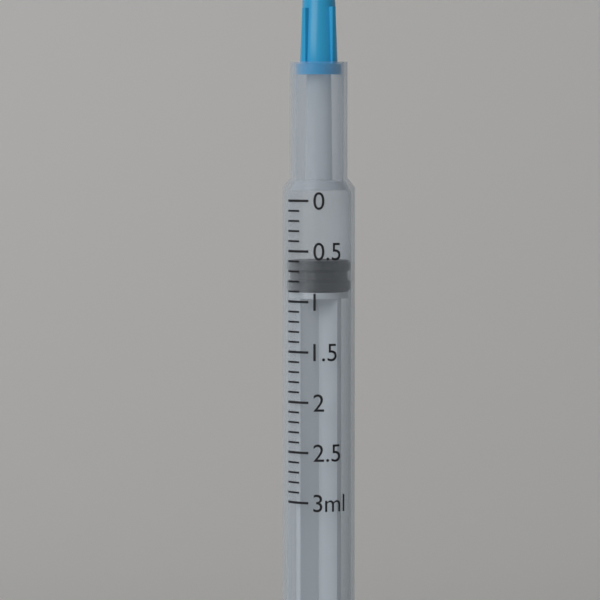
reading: 0.6 ml
